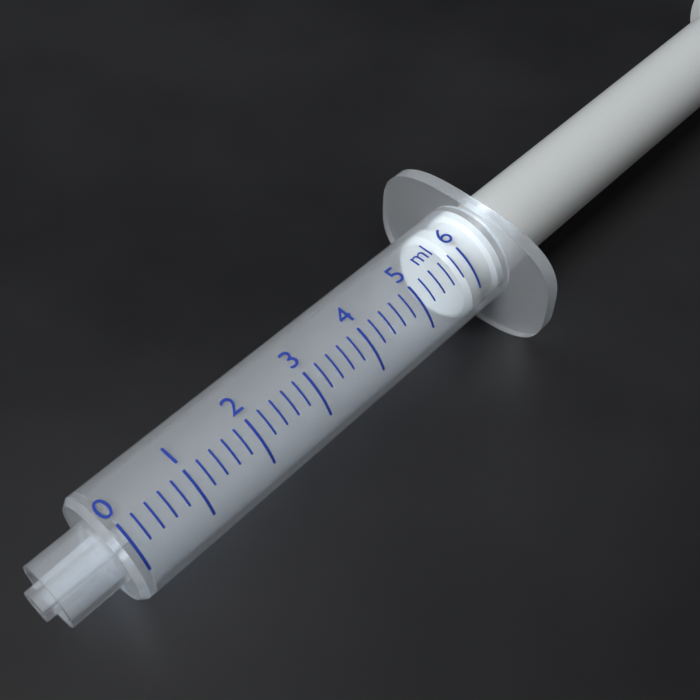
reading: 5.8 ml
